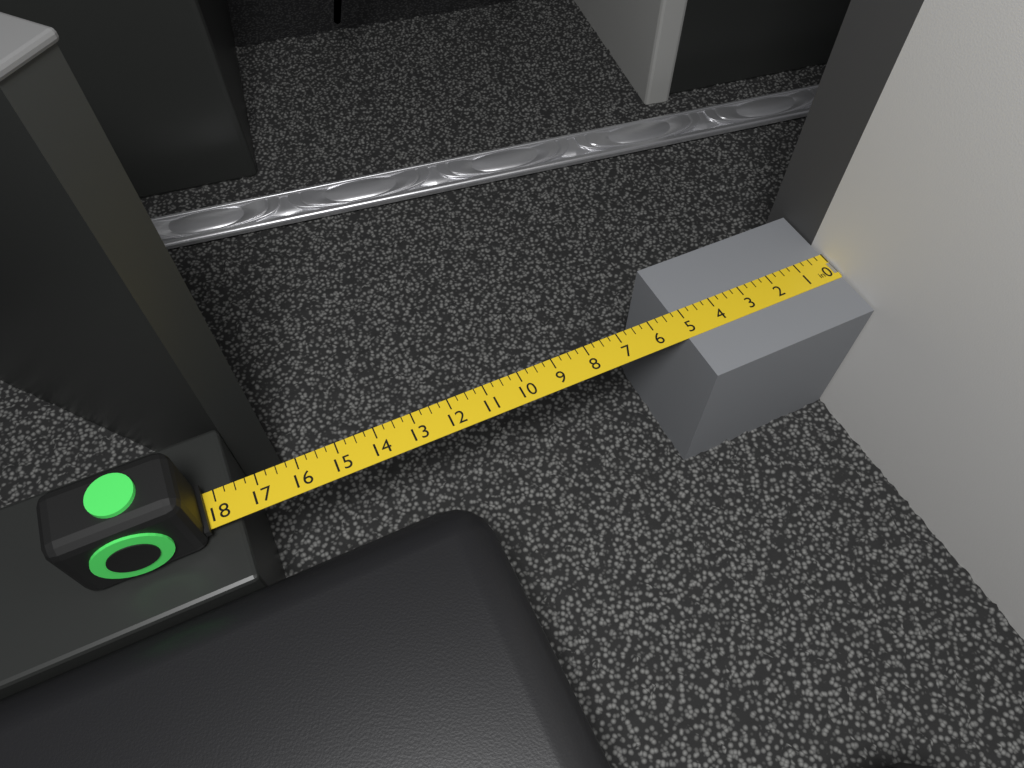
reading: 5.25 in
